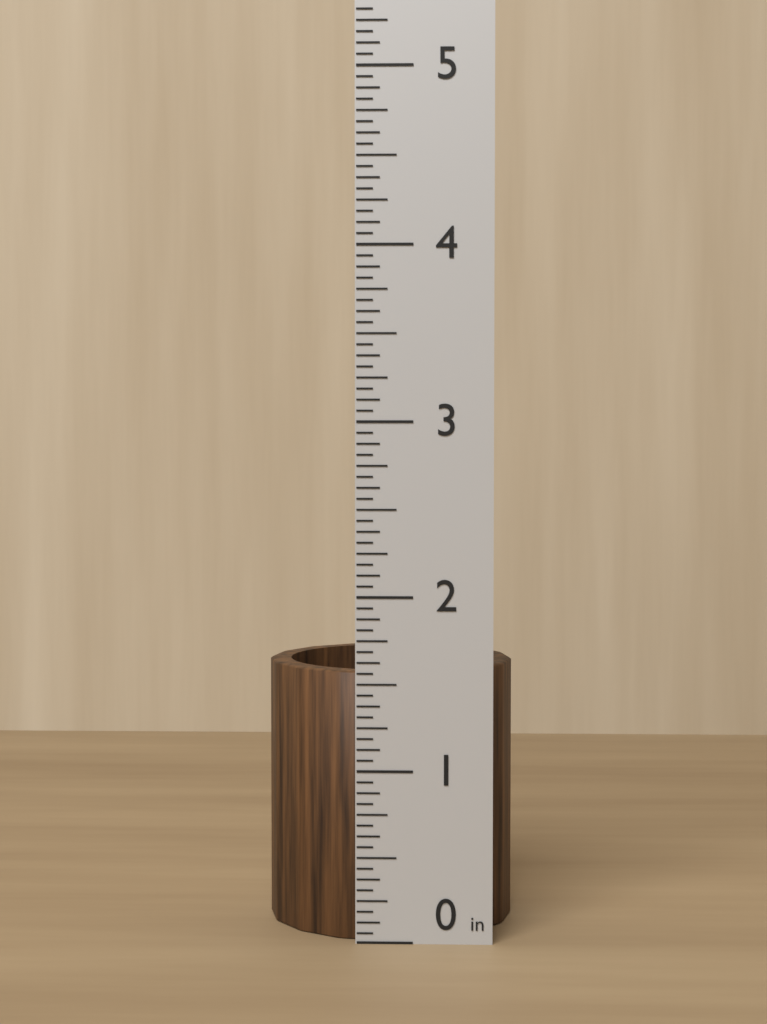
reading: 1.5625 in
